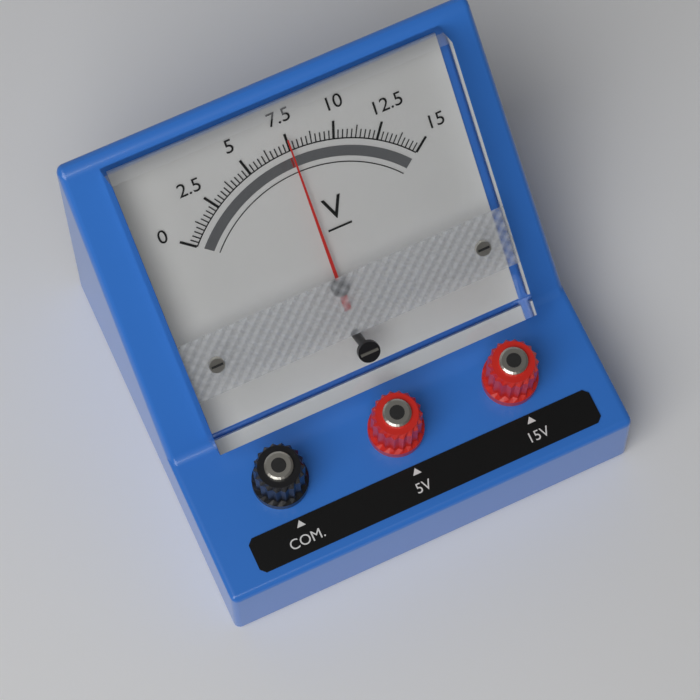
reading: 7.50 V
